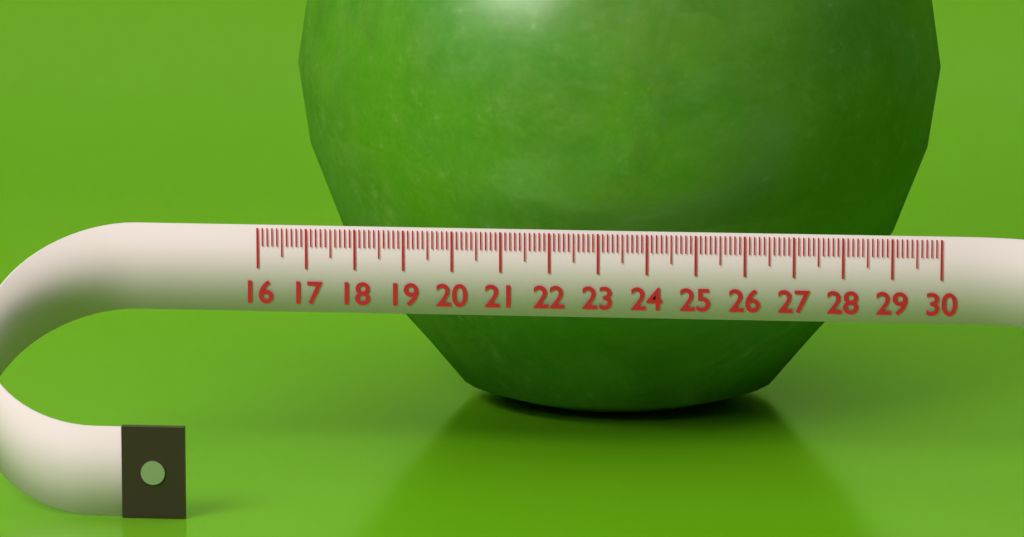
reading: 29.8 (no unit)
